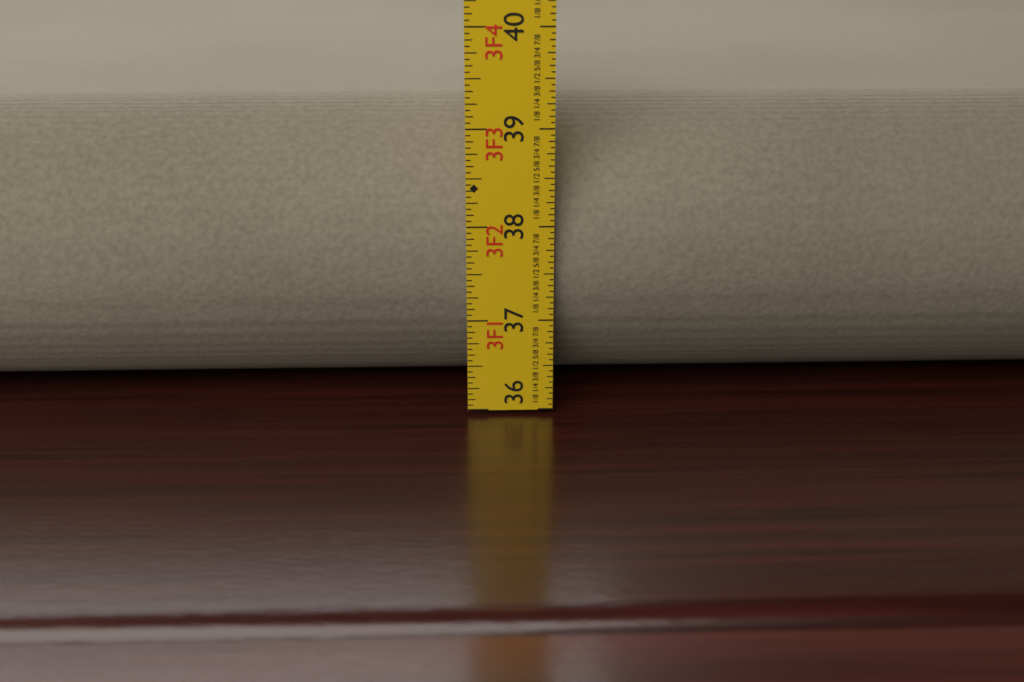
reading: 39.1250 in
